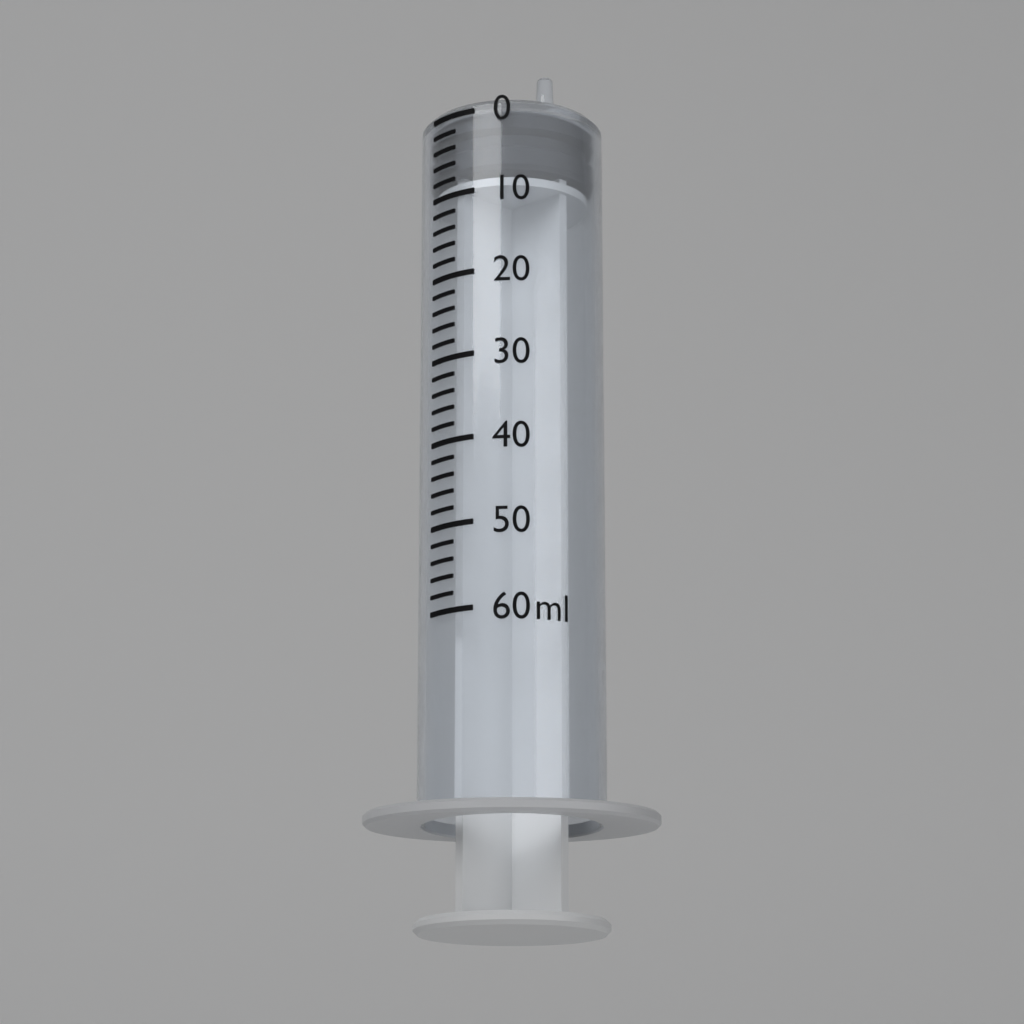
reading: 0 ml
